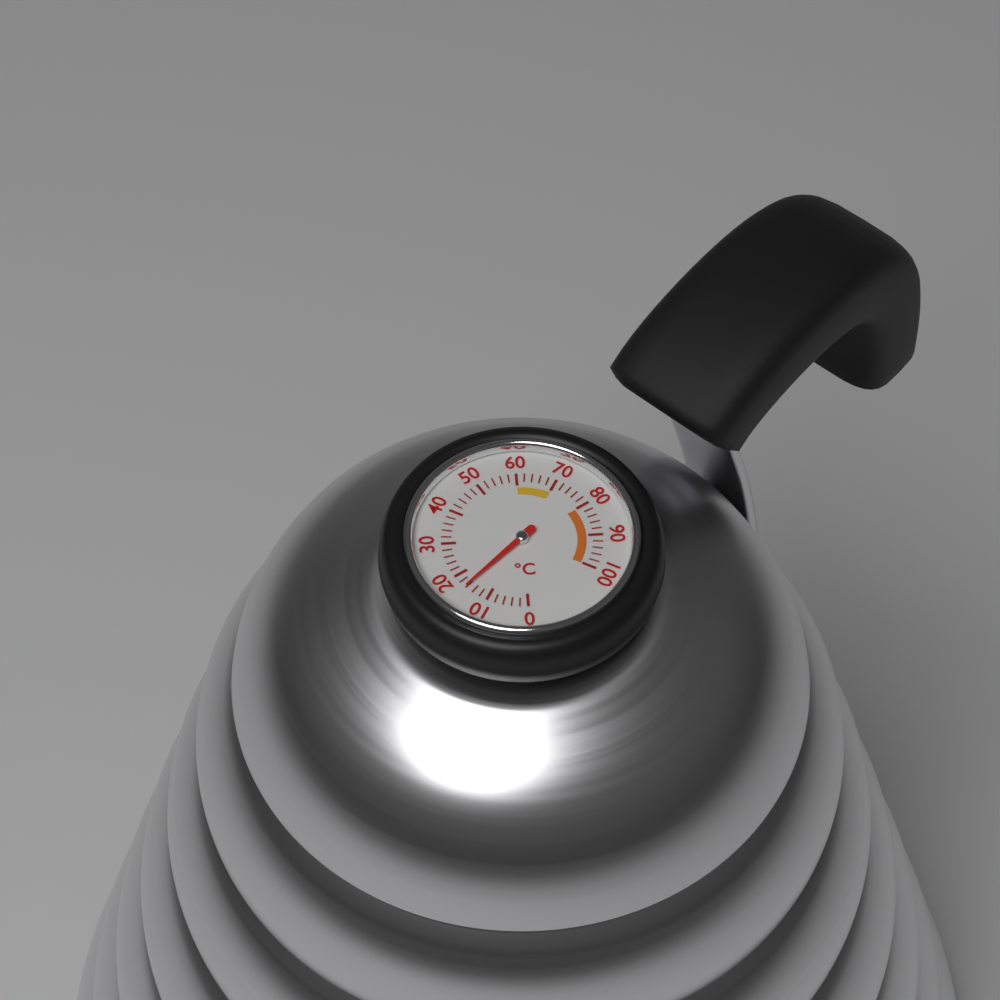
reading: 16 °C
